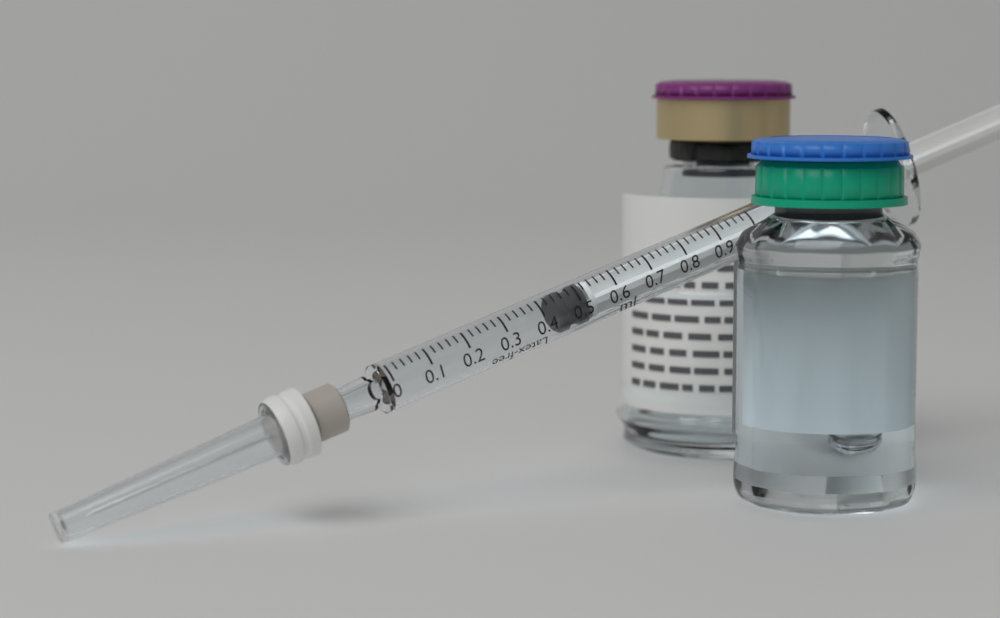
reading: 0.44 ml
